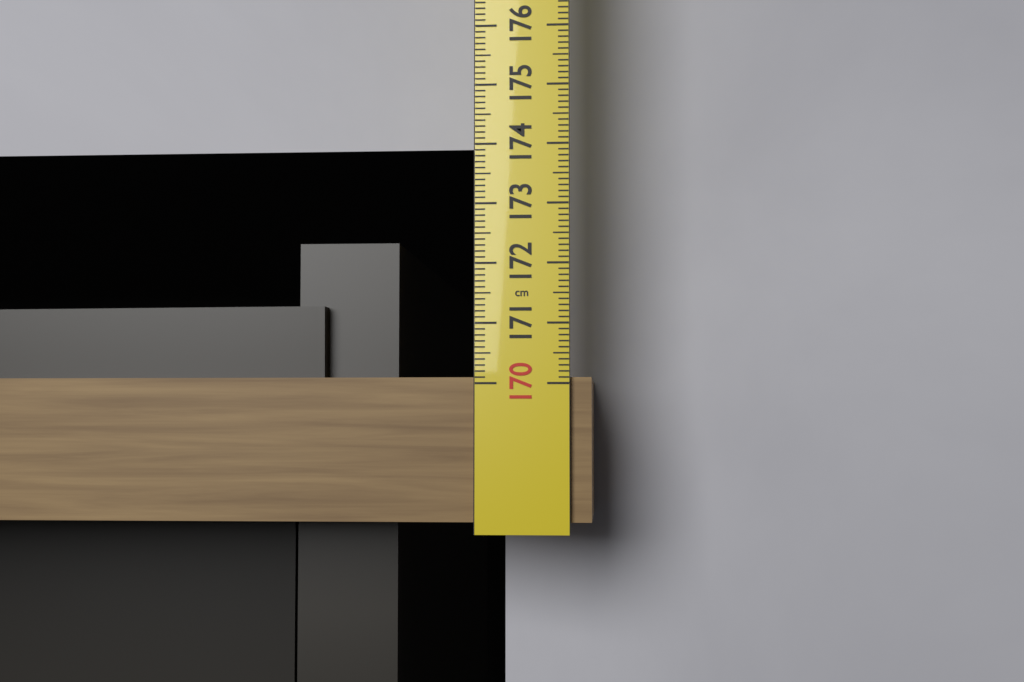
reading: 170.1 cm
